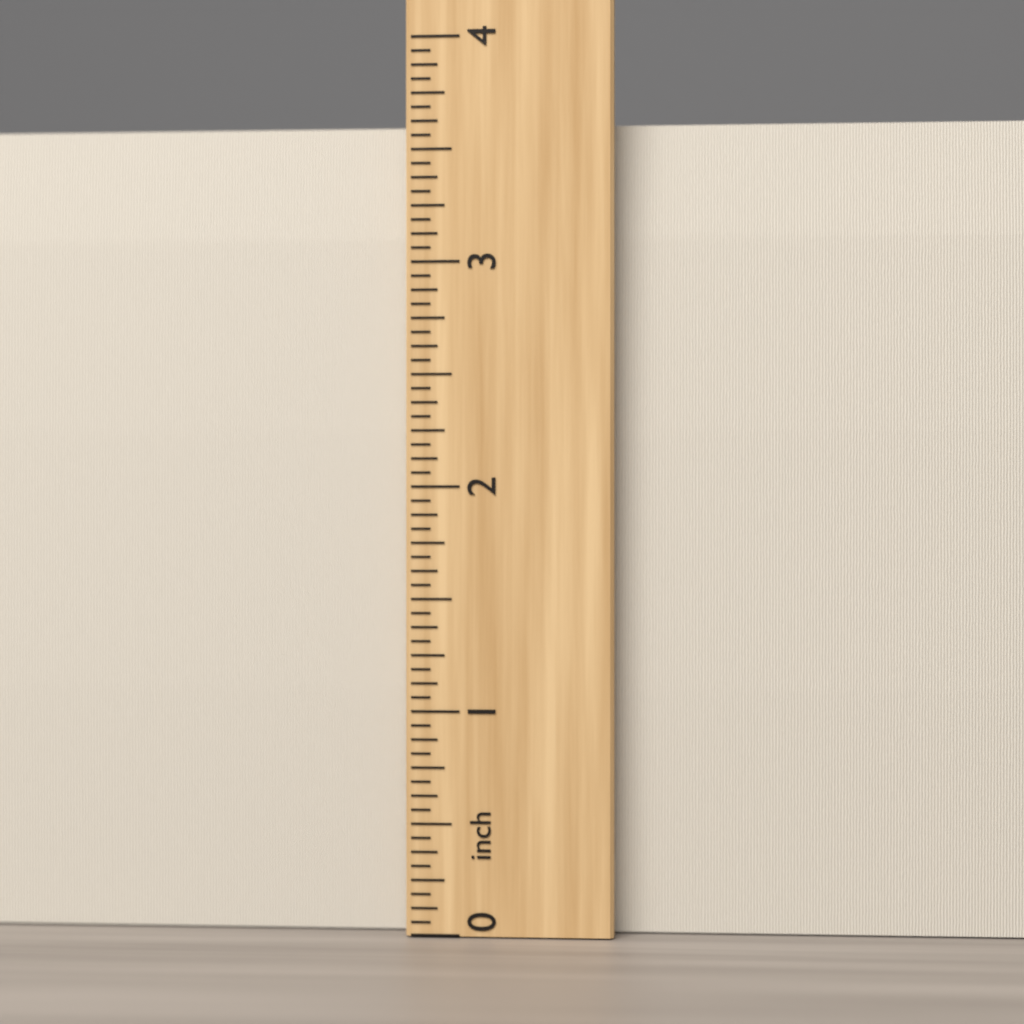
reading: 3.6250 inch
